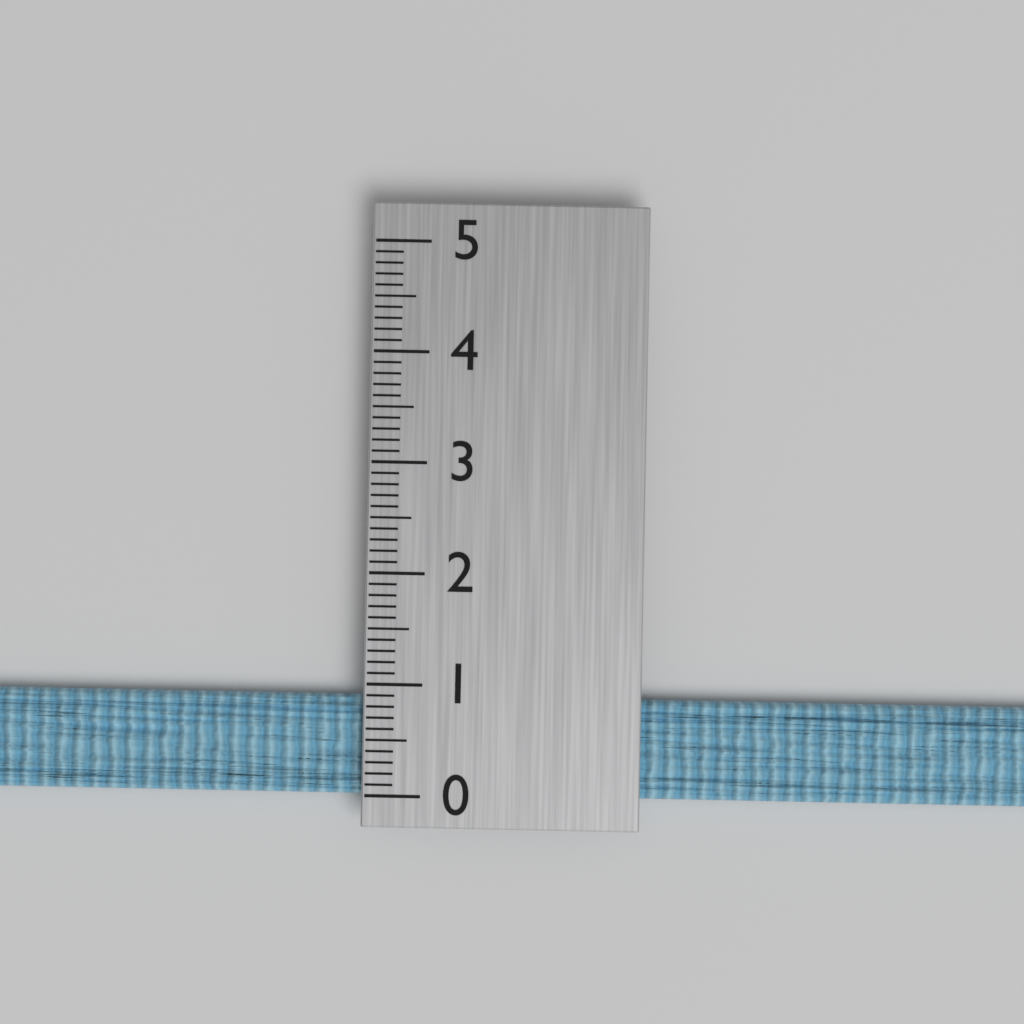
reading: 0.9 (no unit)
